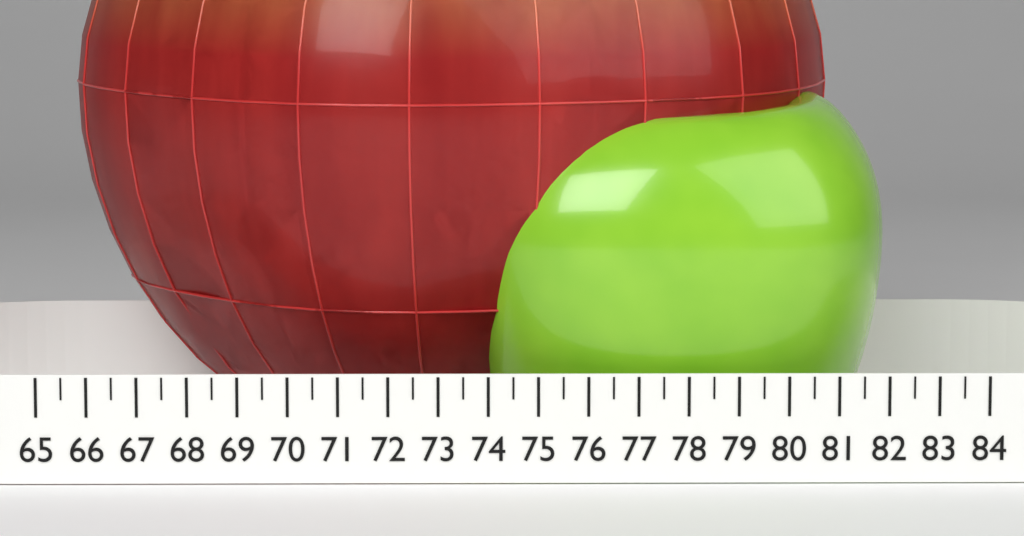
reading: 81.5 (no unit)
